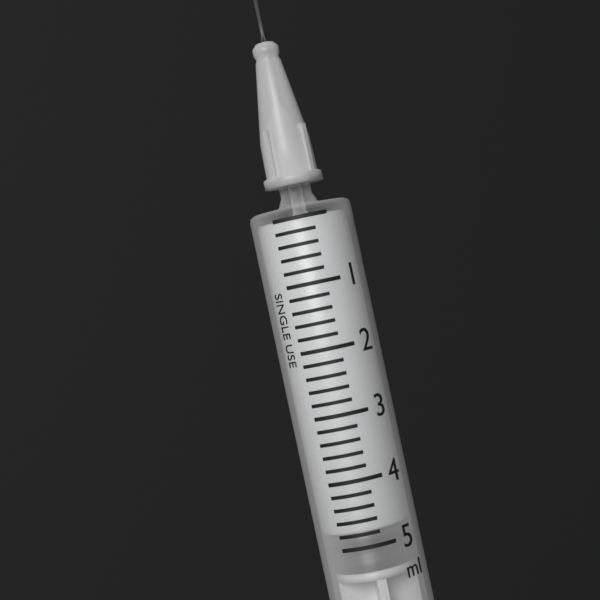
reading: 4.8 ml
